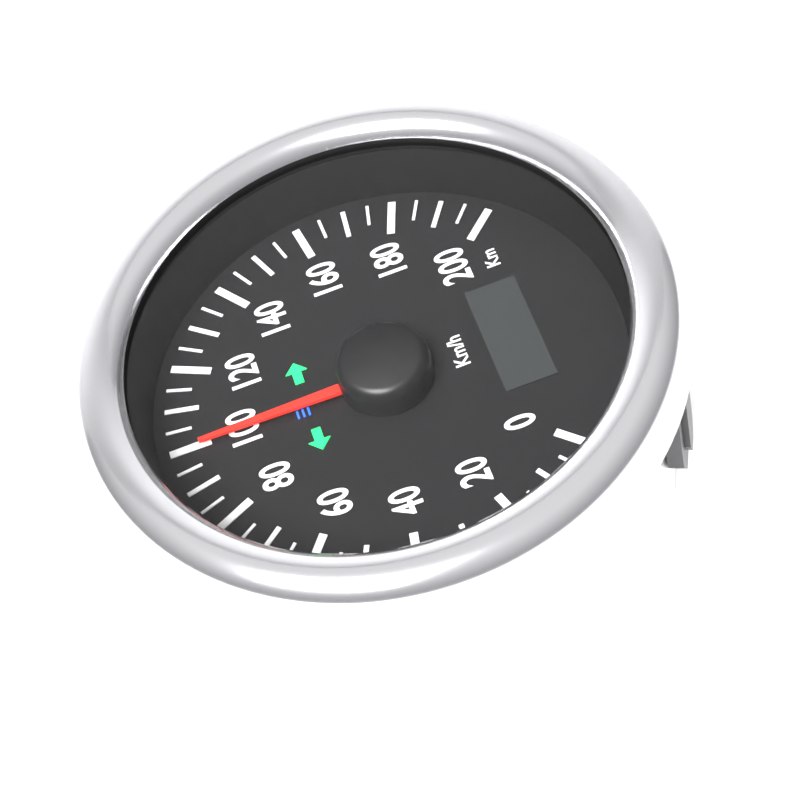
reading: 100 km/h
